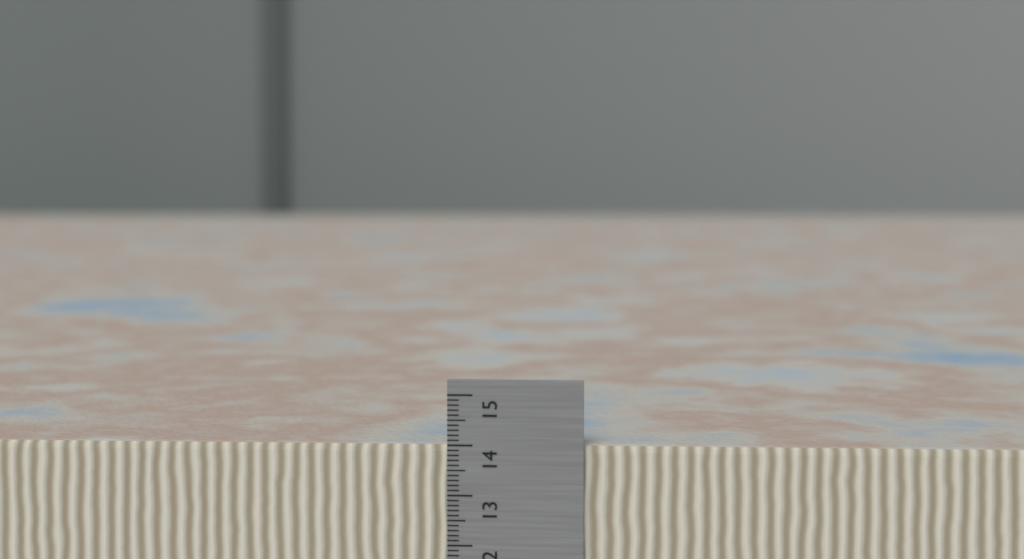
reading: 14.0 cm
